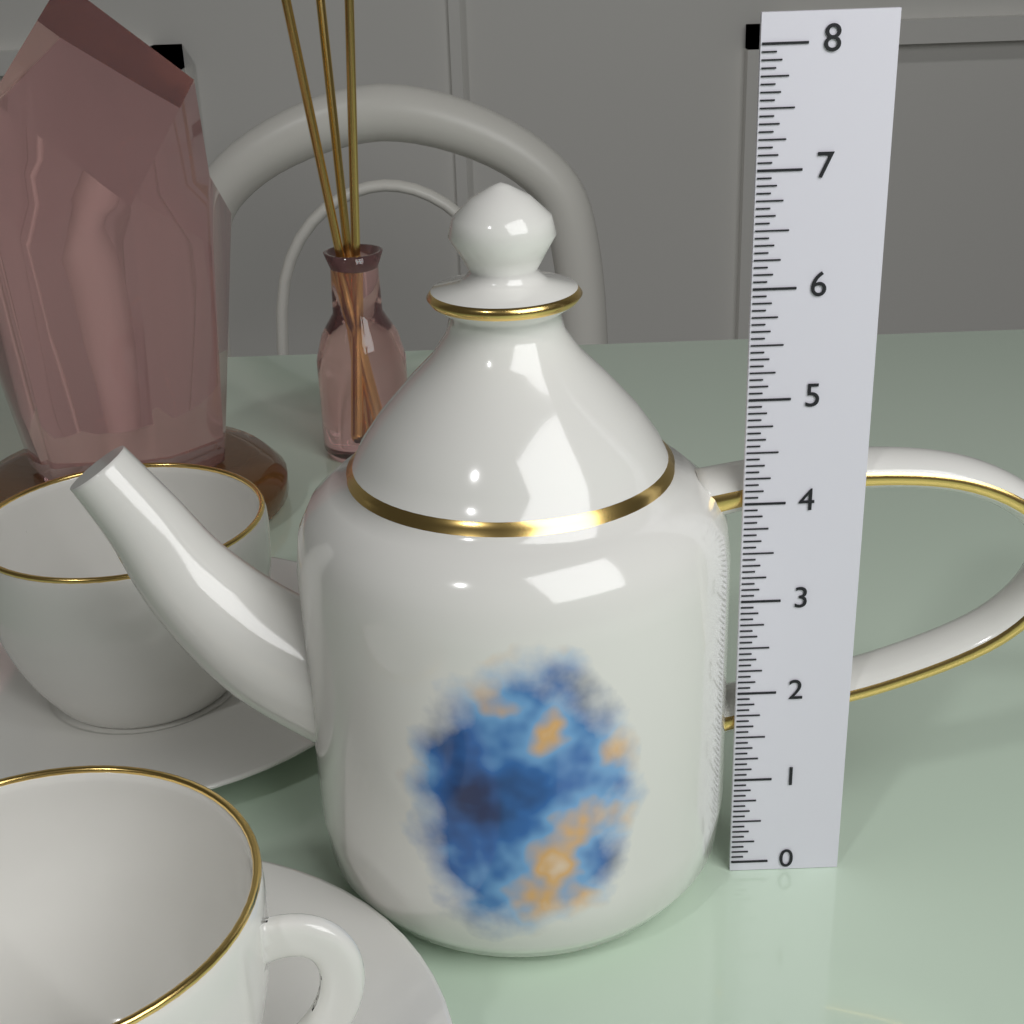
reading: 6.9000 (no unit)
